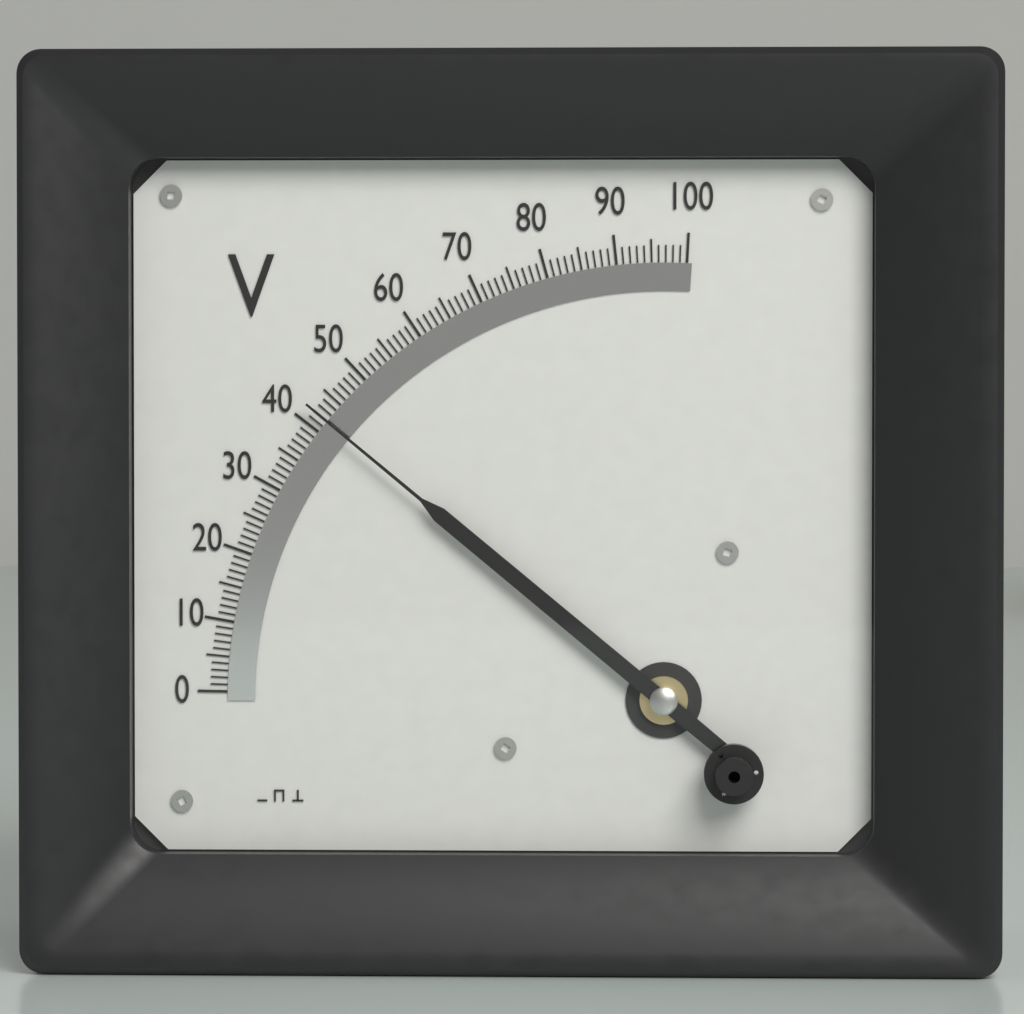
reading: 42 V
